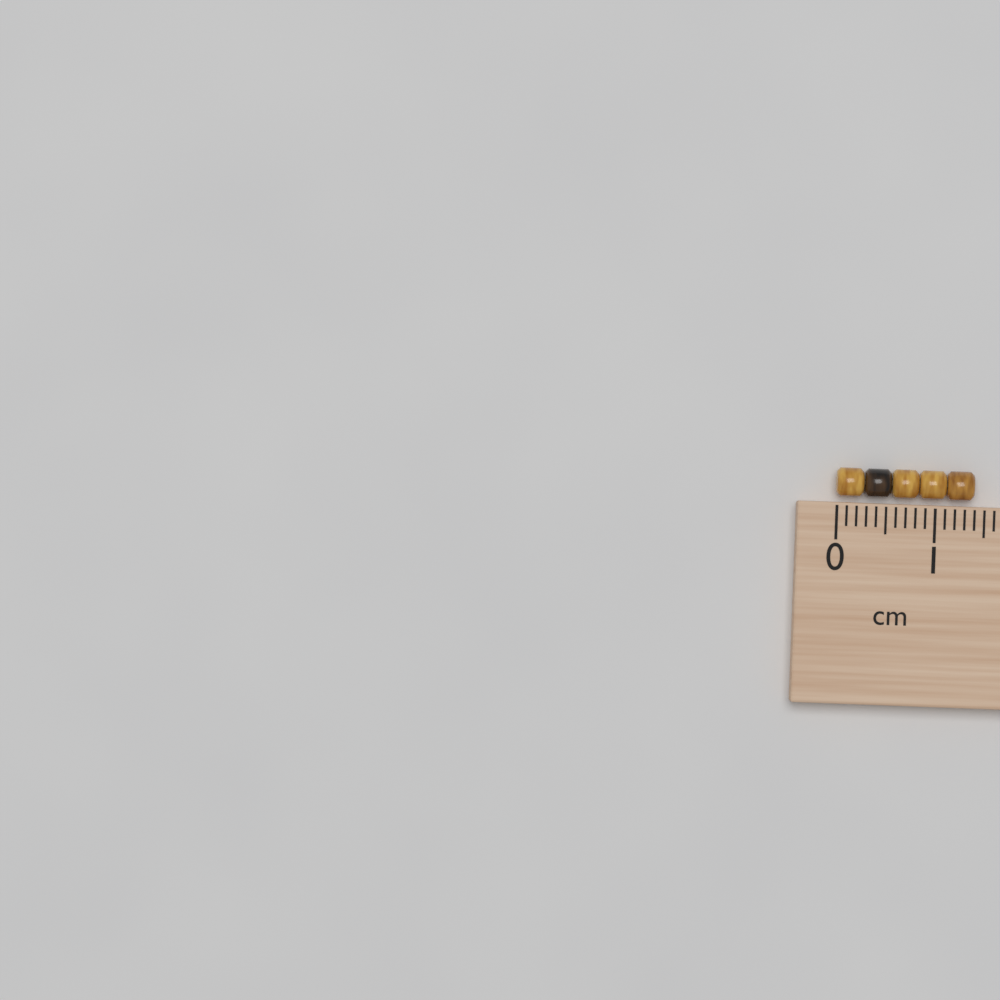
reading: 1.4 cm
